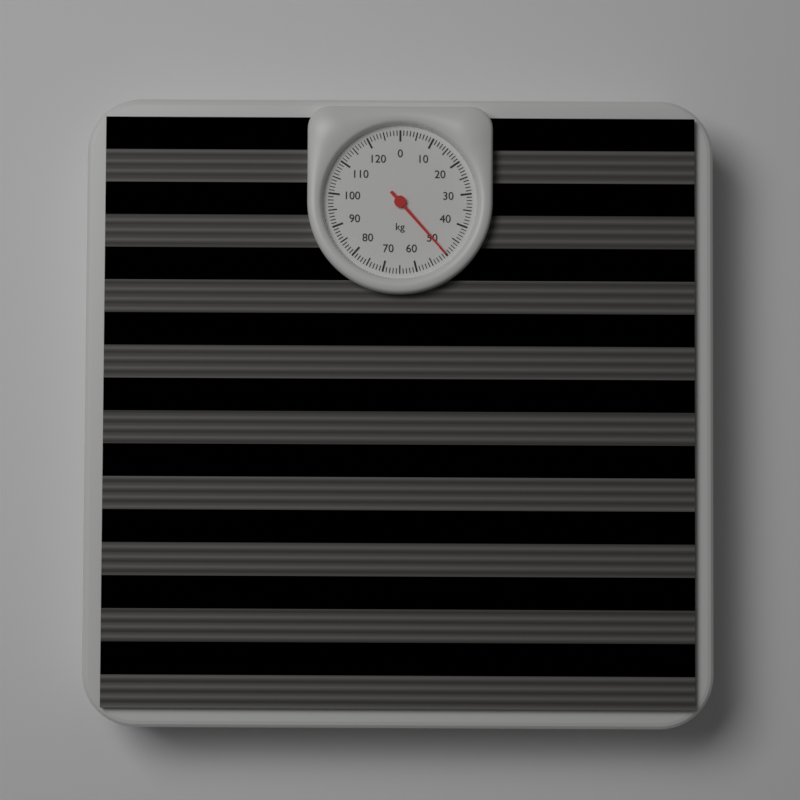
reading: 50 kg
